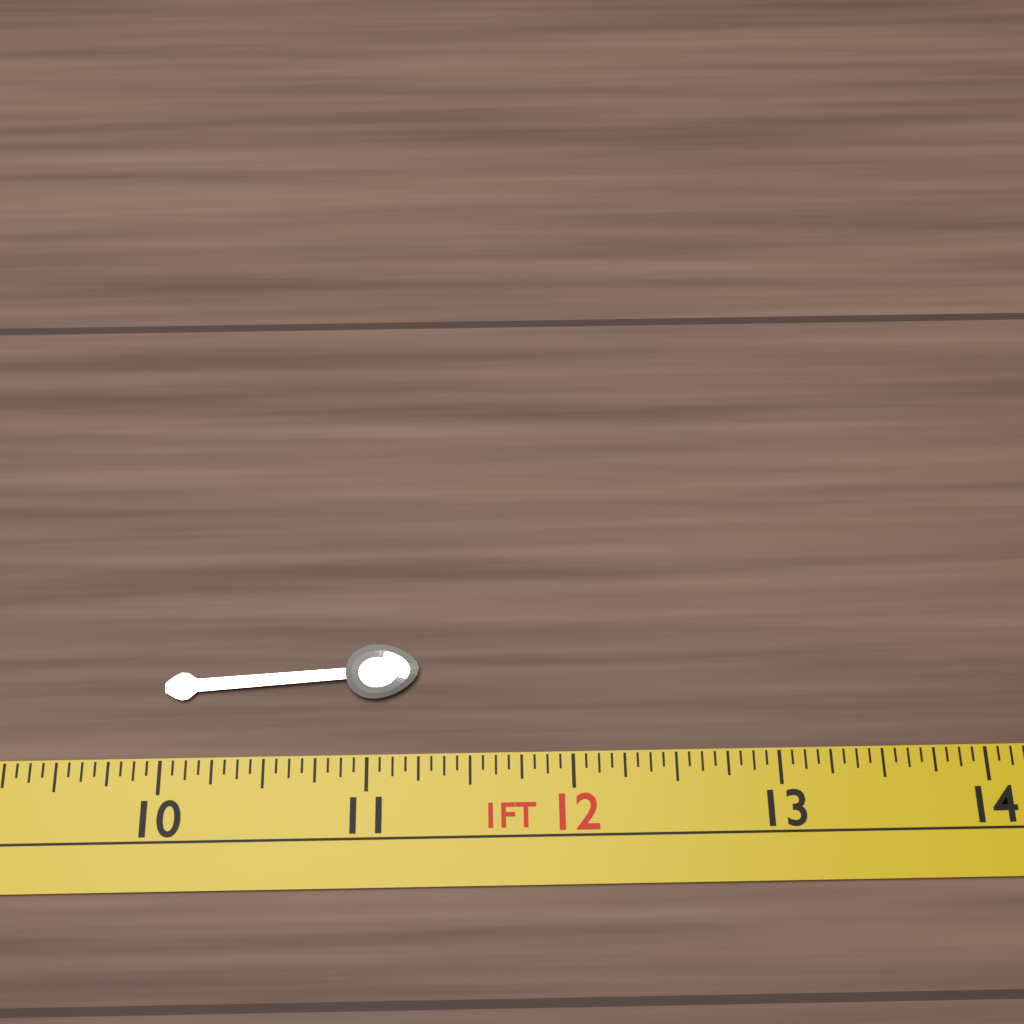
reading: 11.2500 in
